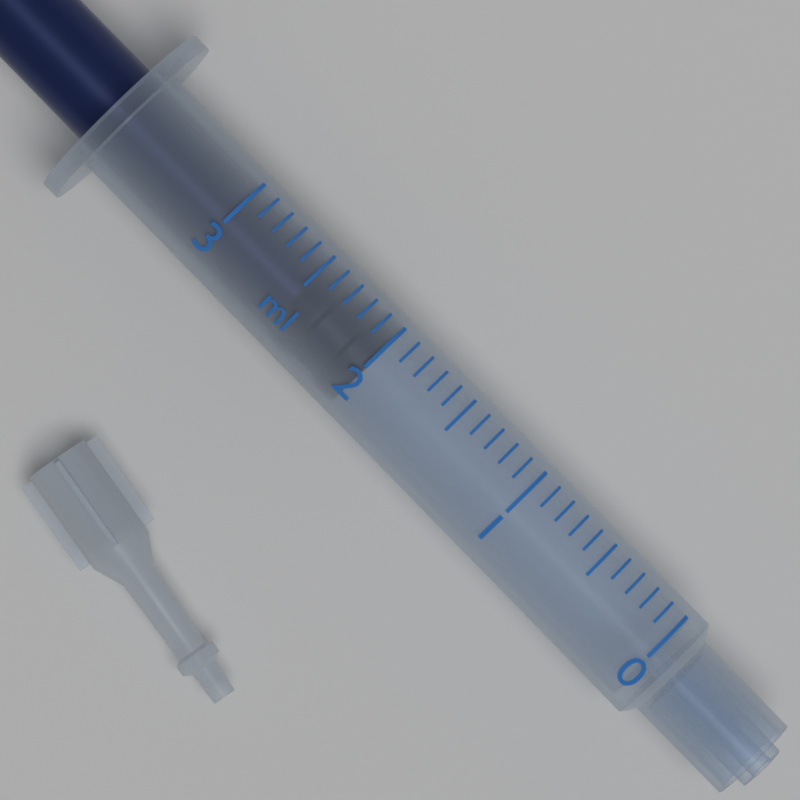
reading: 2.0 ml
